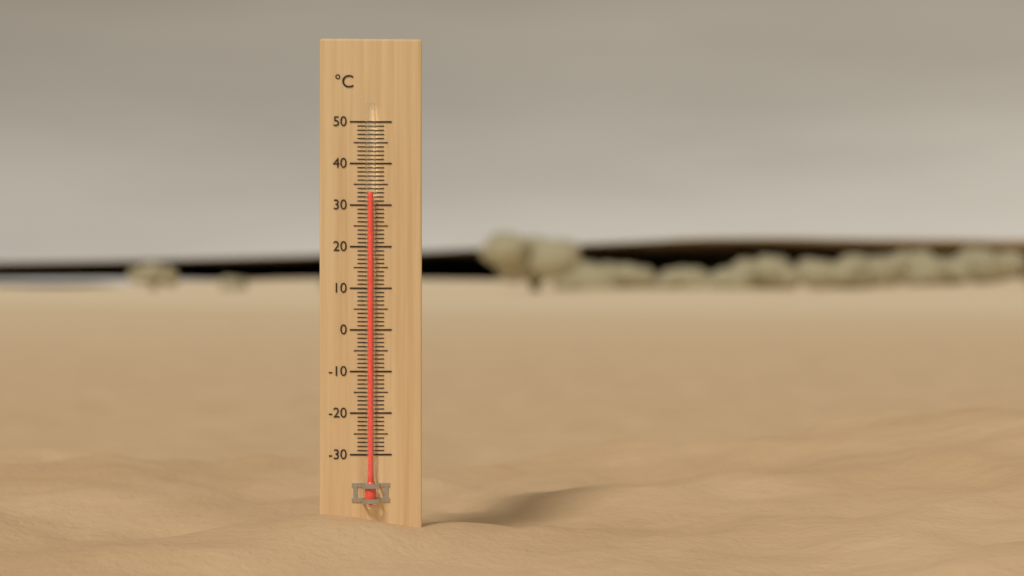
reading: 33 °C
